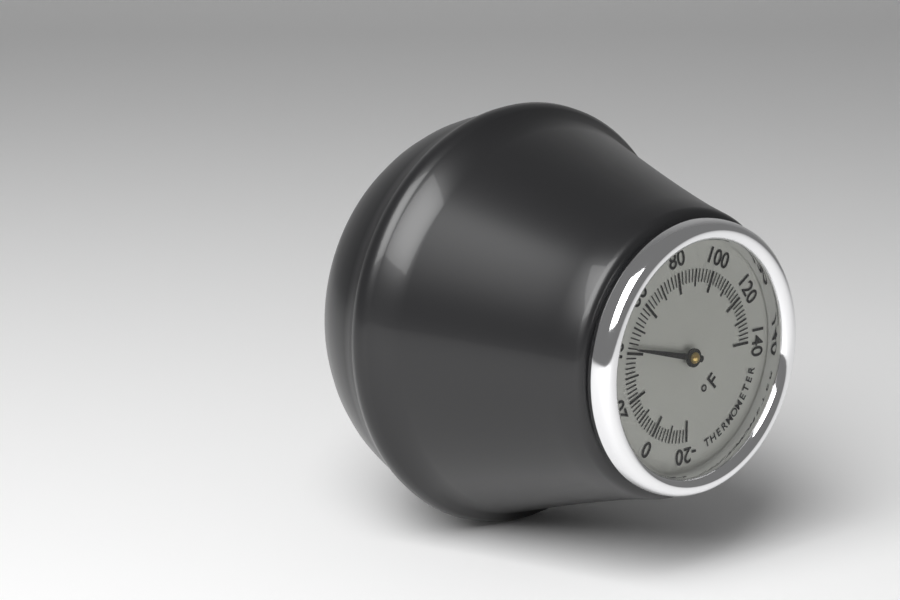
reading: 42 °F
